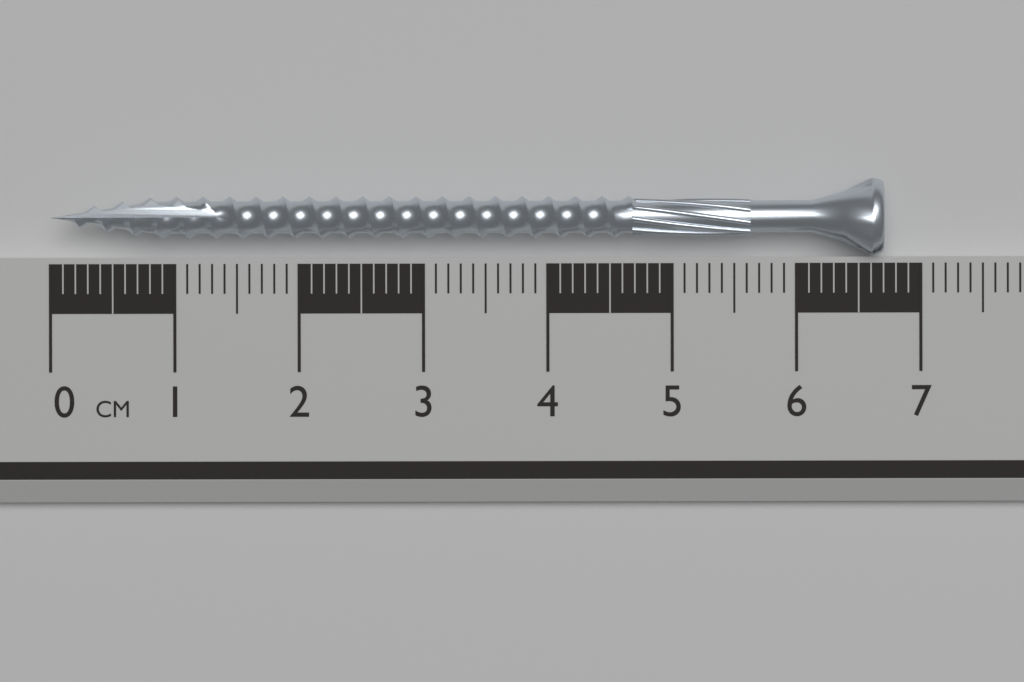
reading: 6.7 cm
